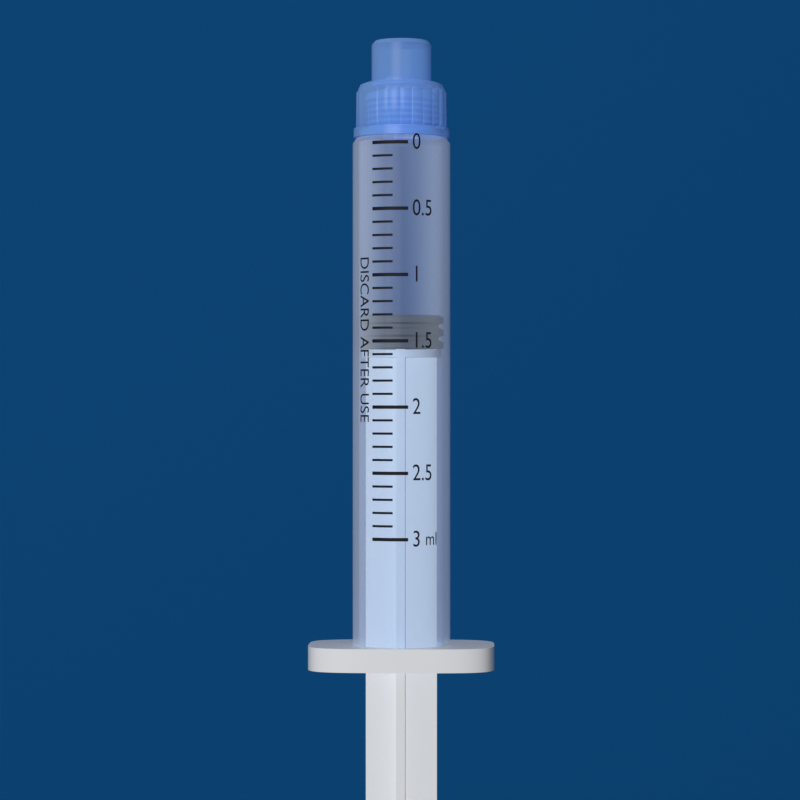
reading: 1.3 ml
